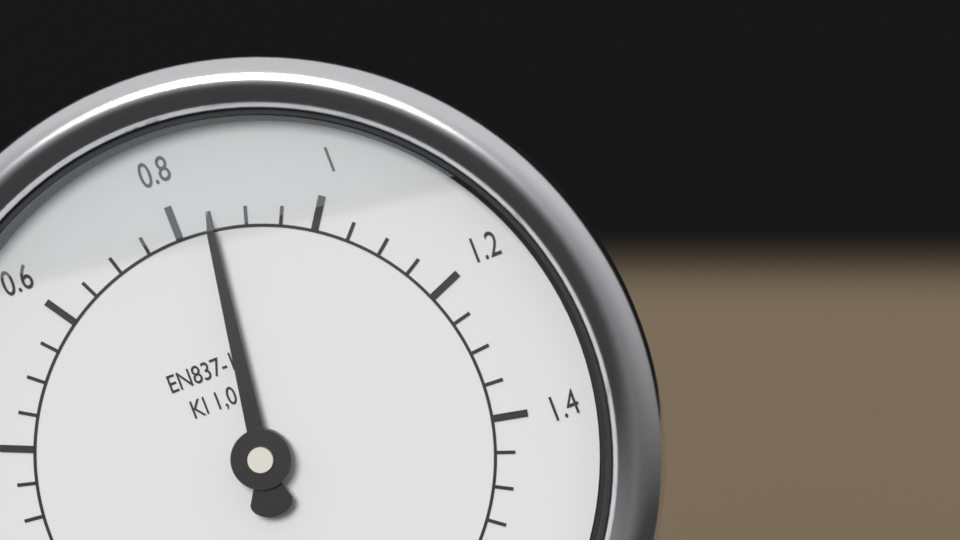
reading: 0.85 MPa
